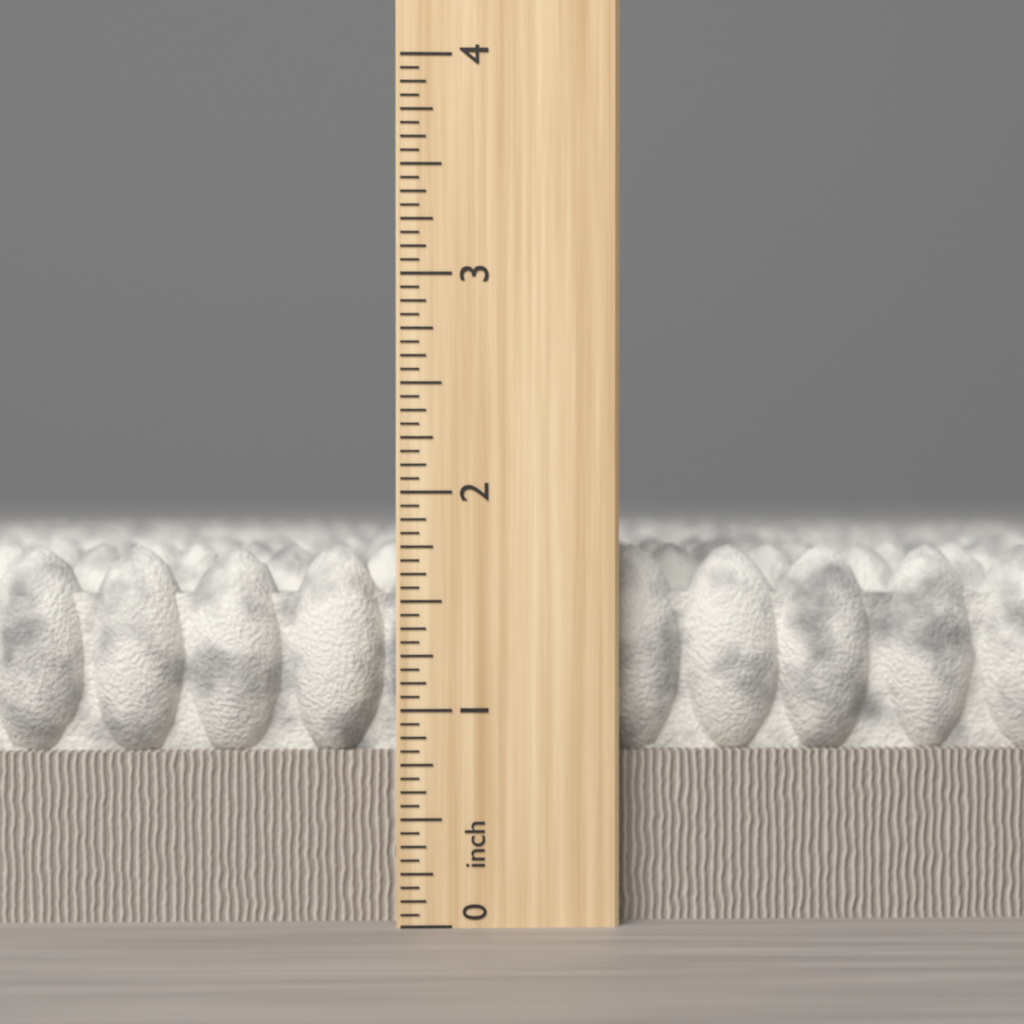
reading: 1.7500 inch
